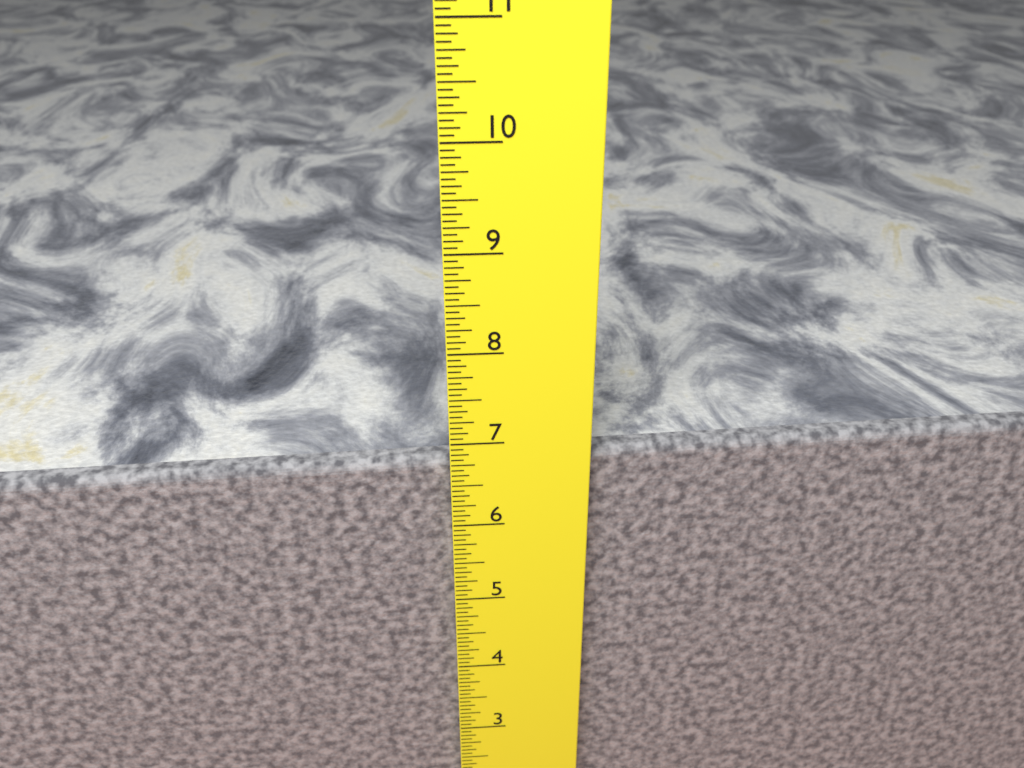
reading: 6.7500 in
